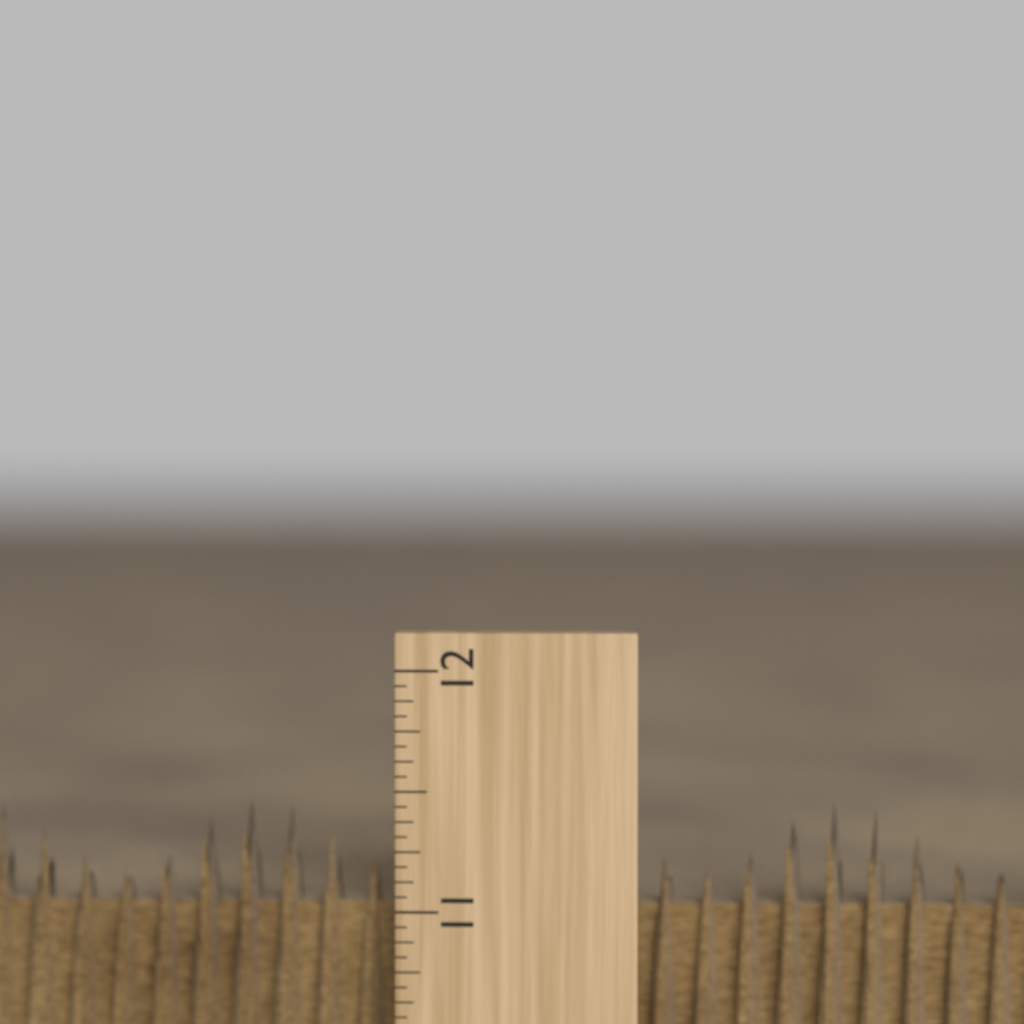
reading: 11.4375 inch
